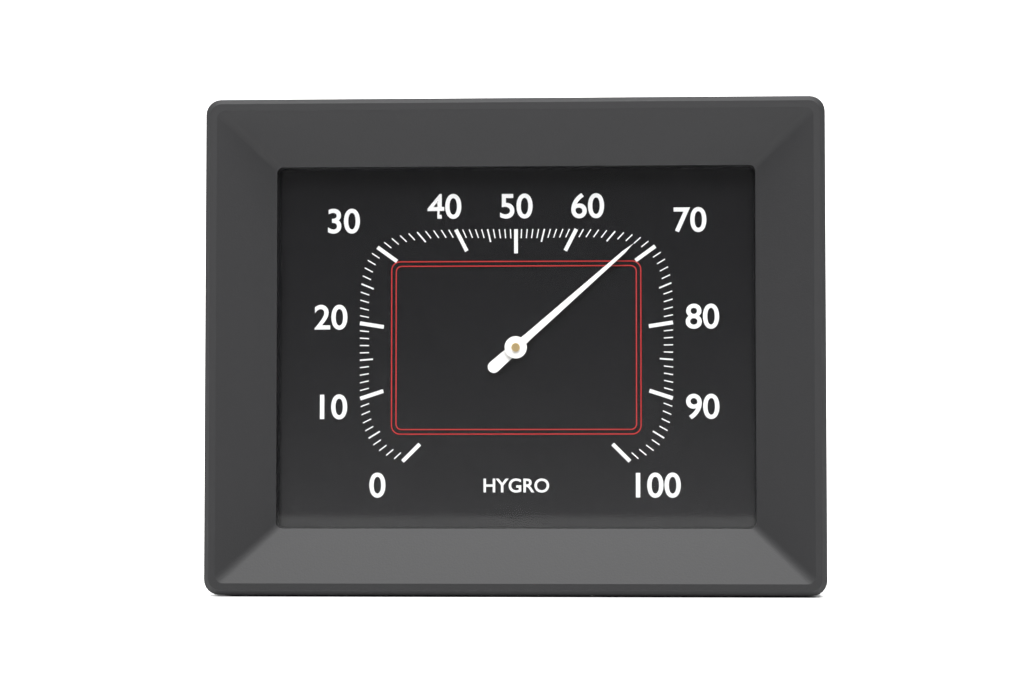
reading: 68 %
